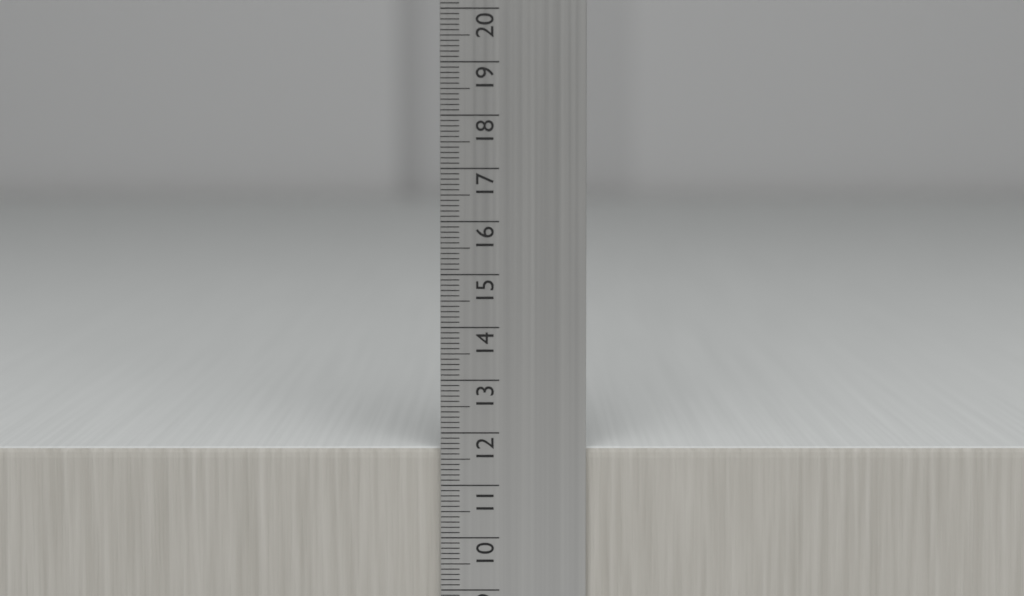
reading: 11.7 cm
